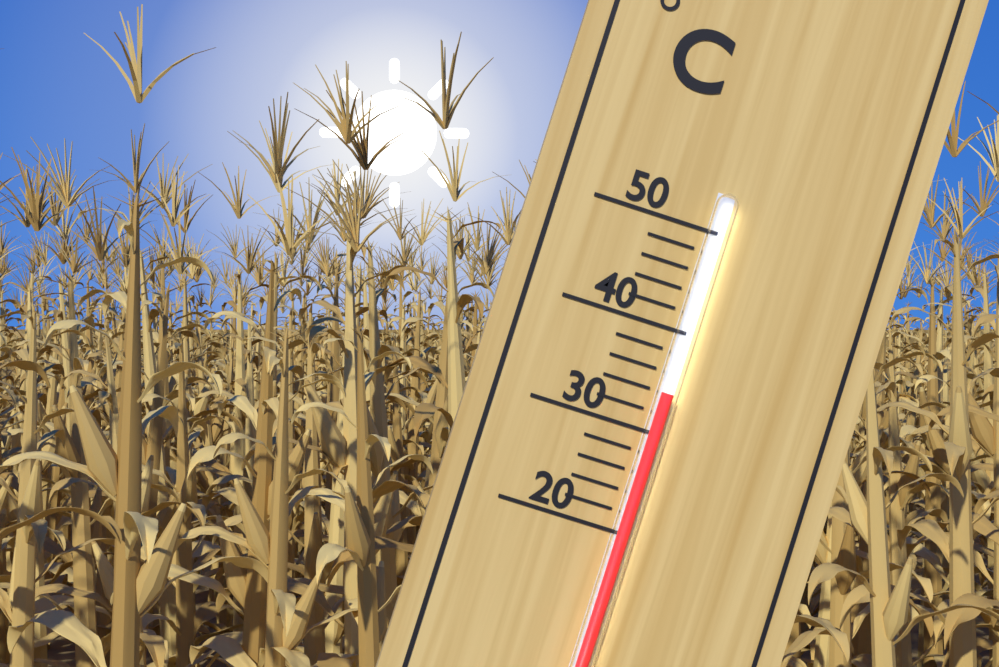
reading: 34 °C
